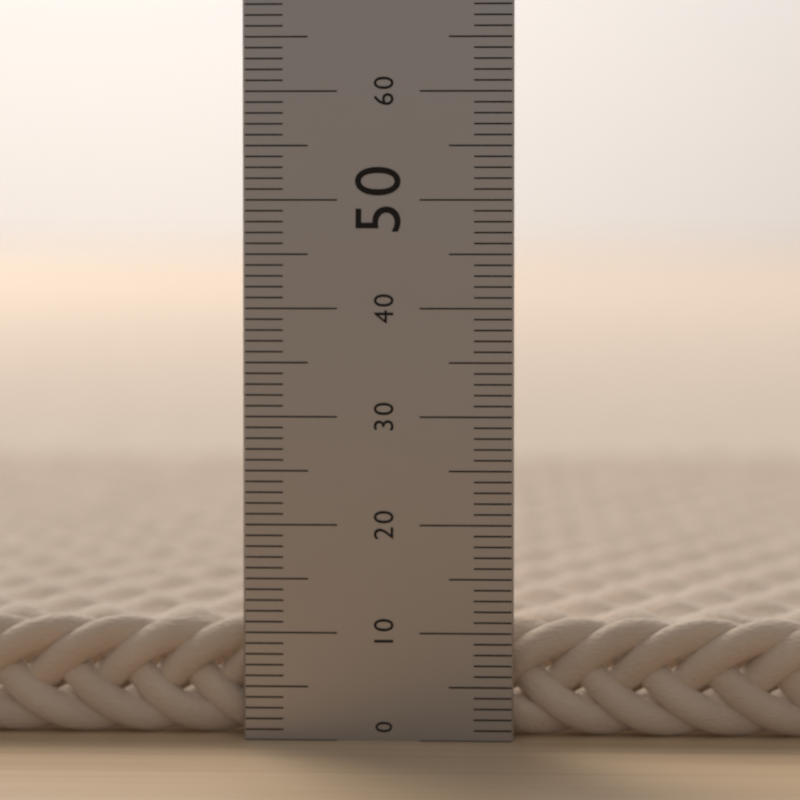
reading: 11 (no unit)
